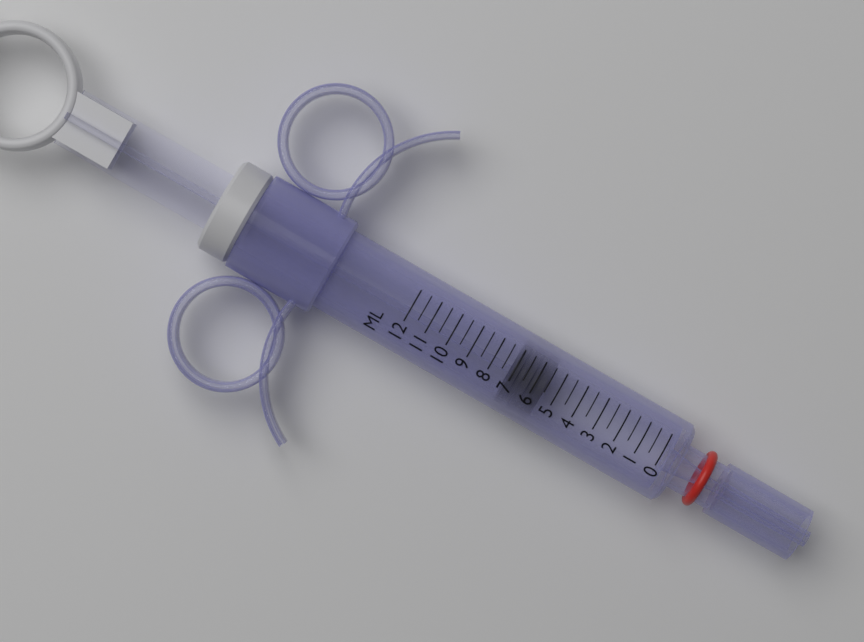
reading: 5.5 ml
